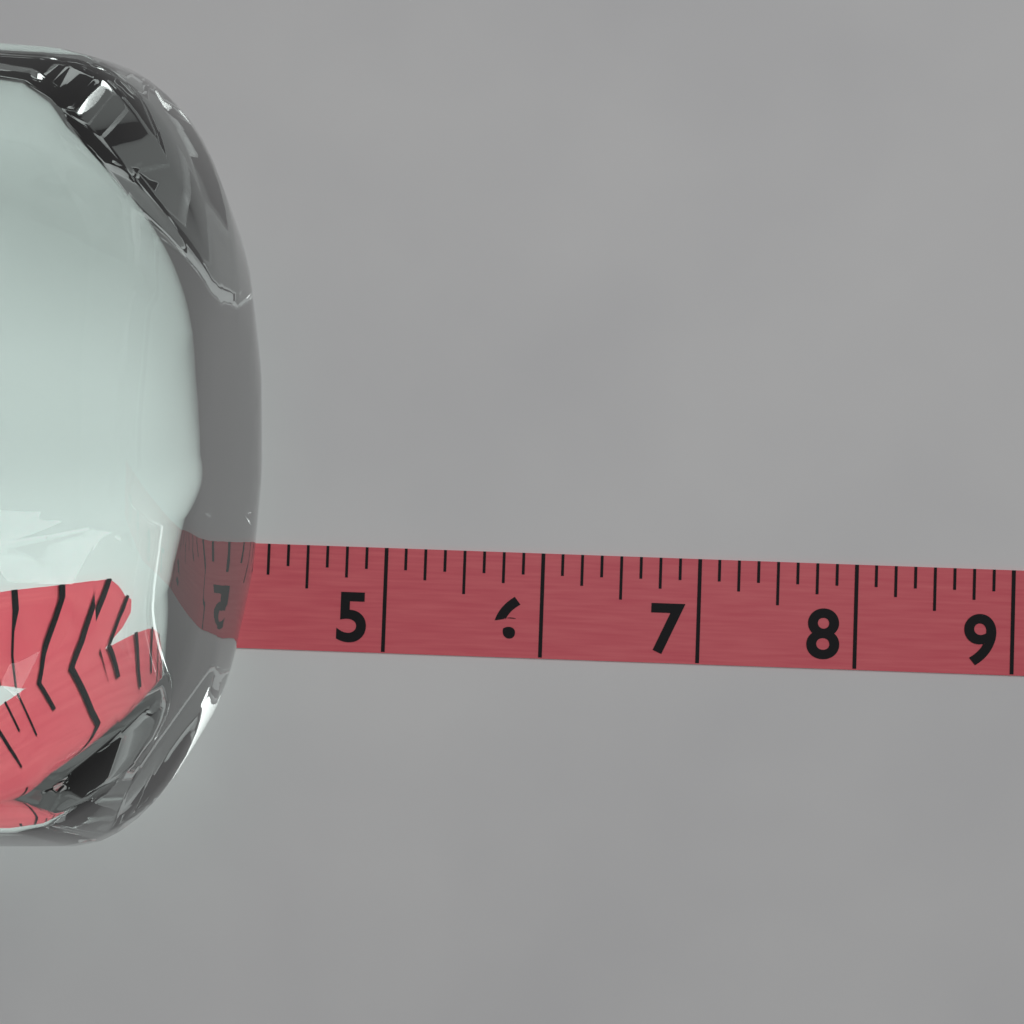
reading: 4.375 (no unit)
